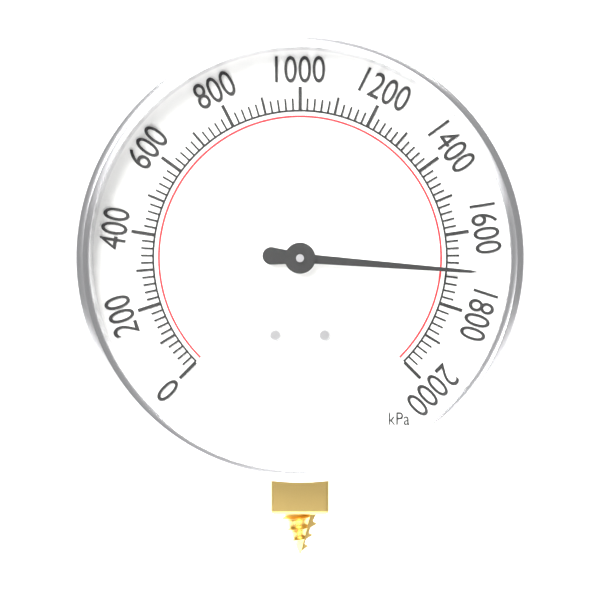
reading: 1700 kPa
